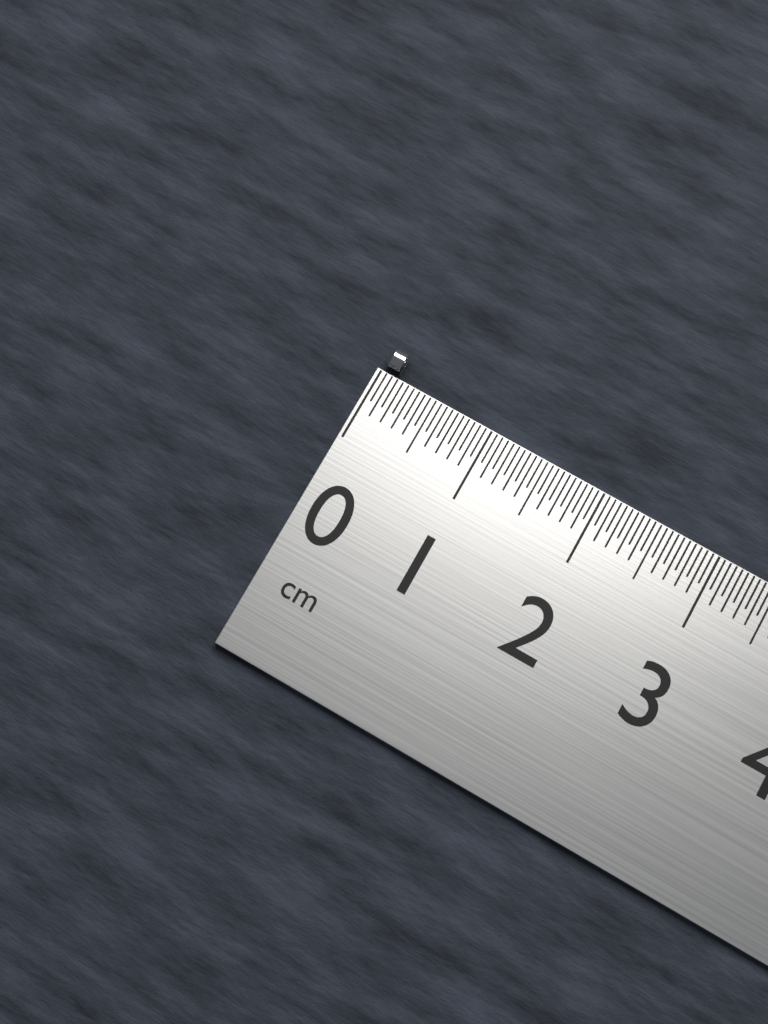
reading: 0.15 cm
